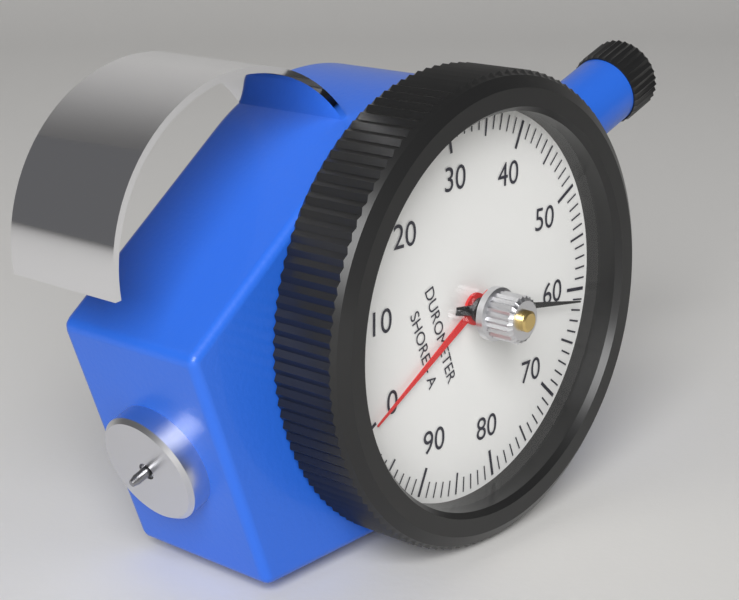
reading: 61 Shore A
